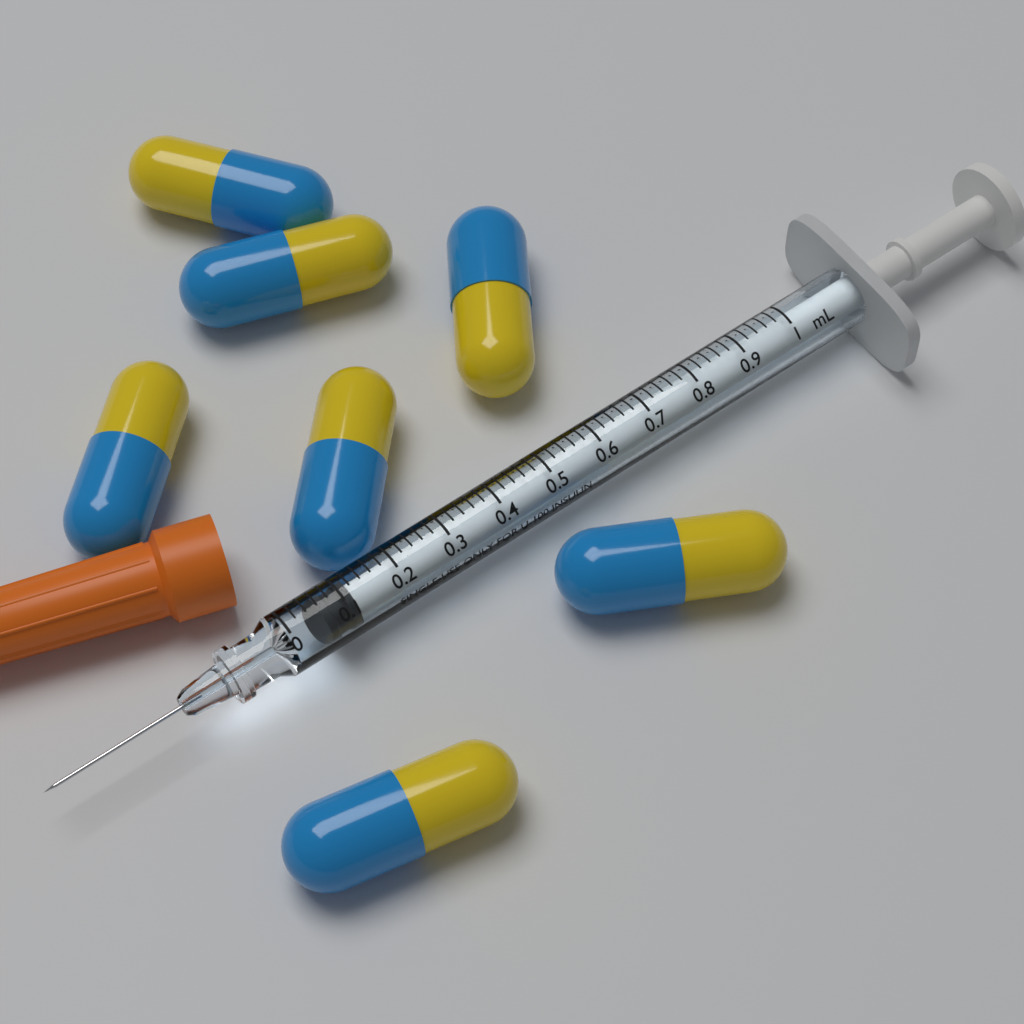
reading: 0.06 mL
